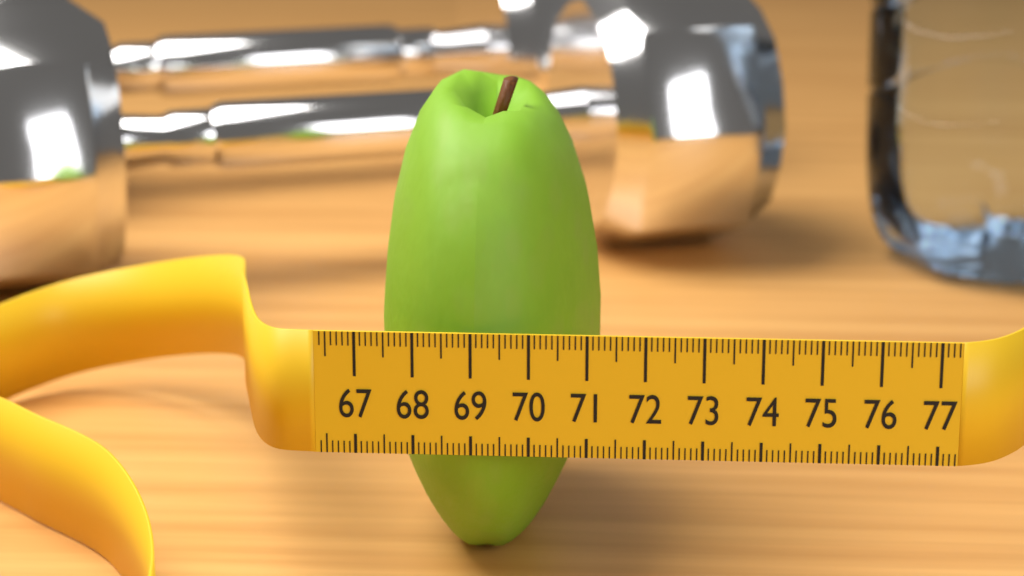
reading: 71.1 (no unit)
